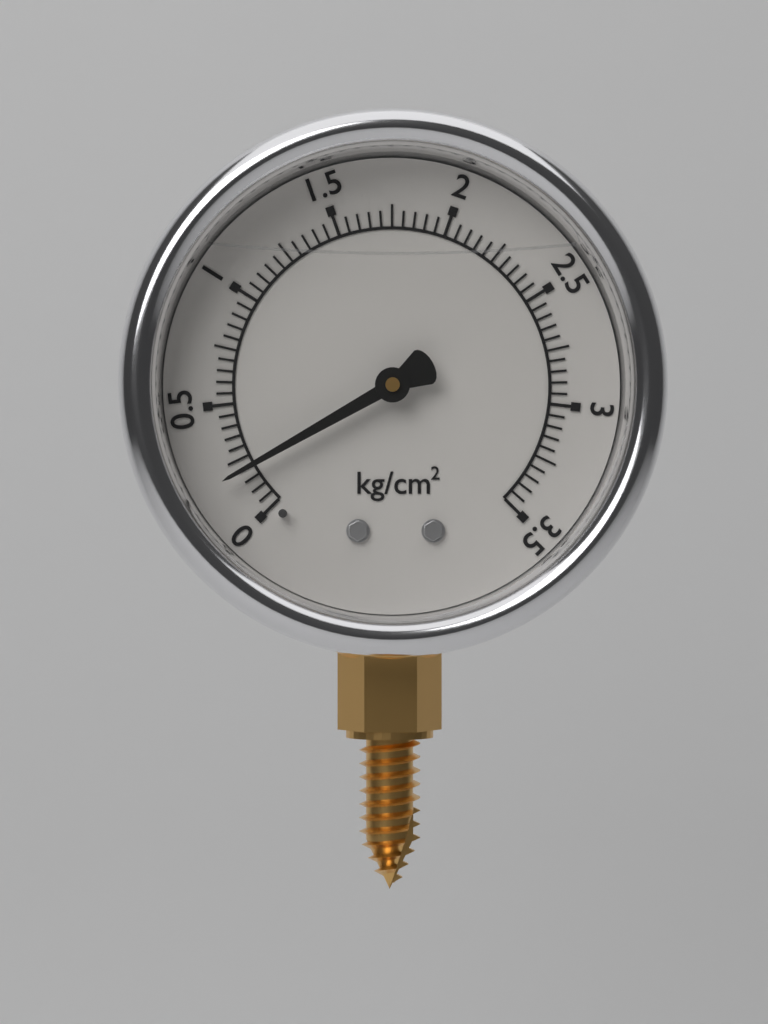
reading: 0.20 kg/cm²
